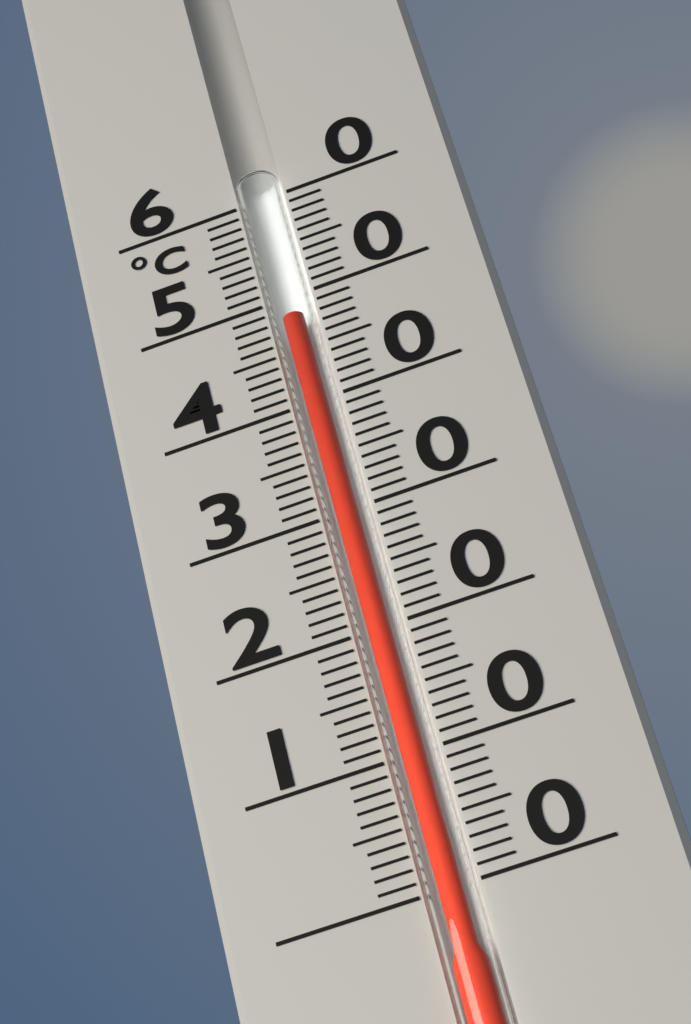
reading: 48 °C
